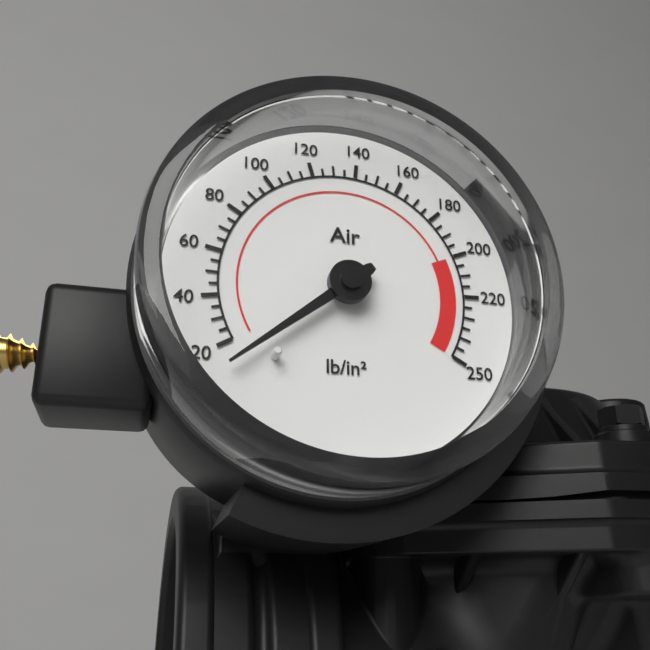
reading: 12 lb/in²
